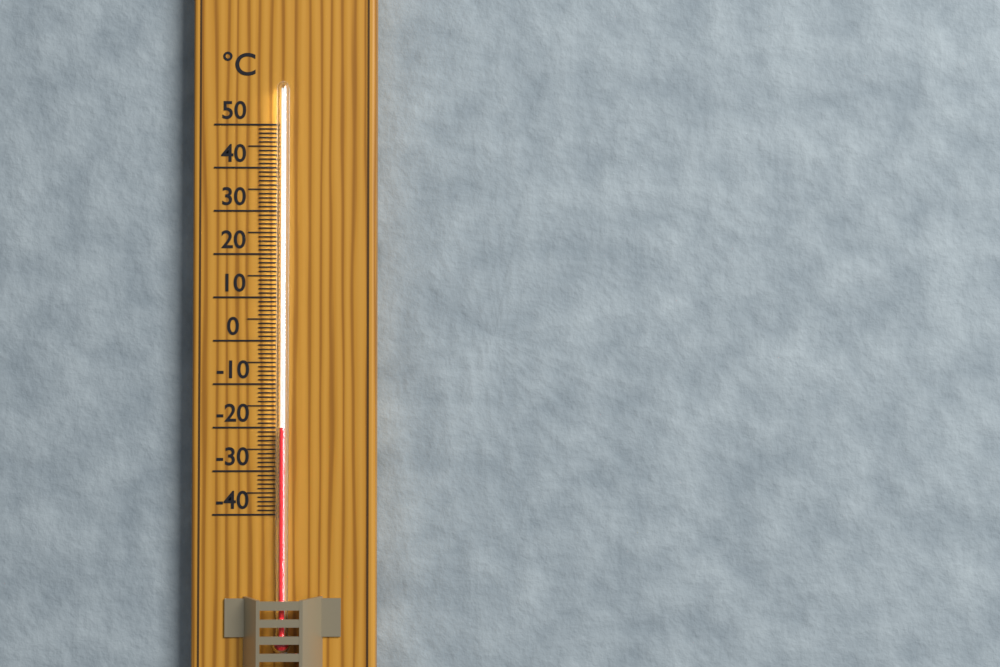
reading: -20 °C
